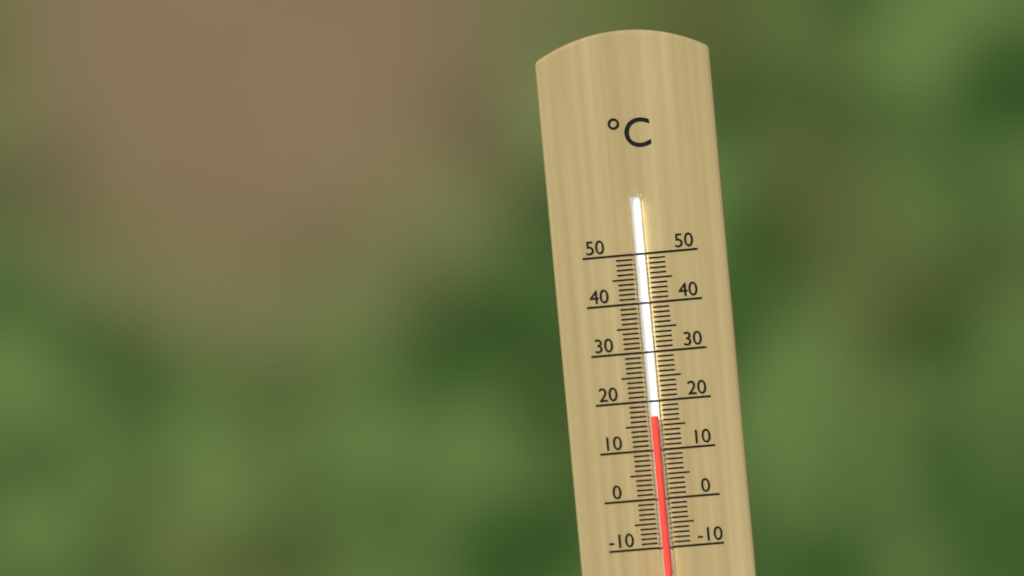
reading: 17 °C
